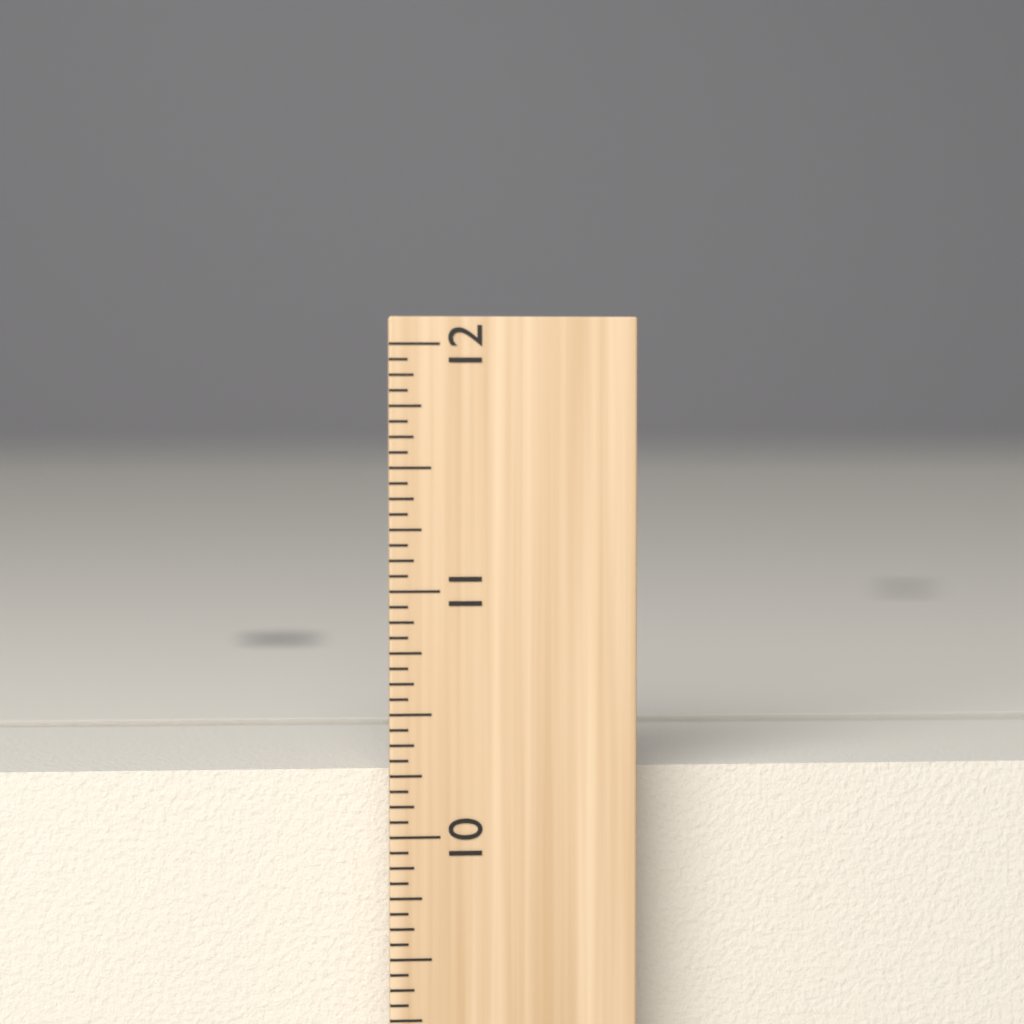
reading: 10.2500 inch
